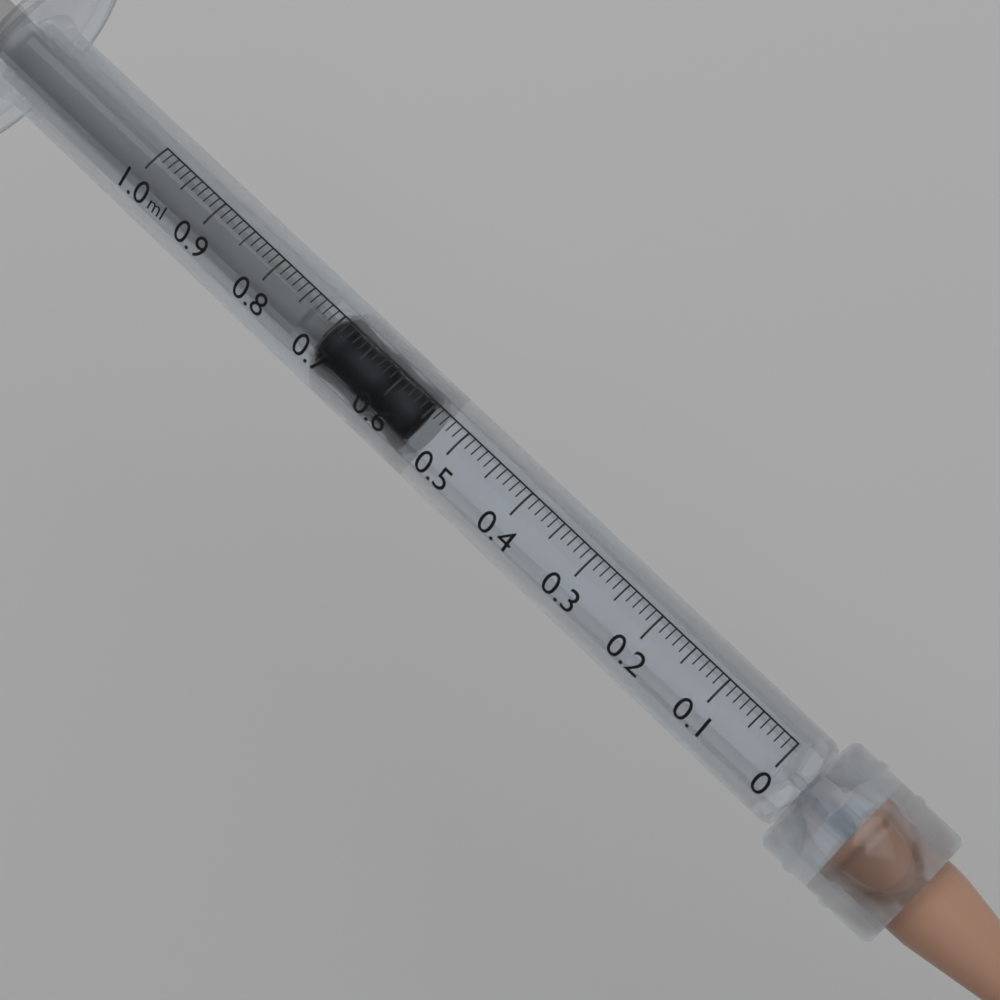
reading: 0.55 ml
